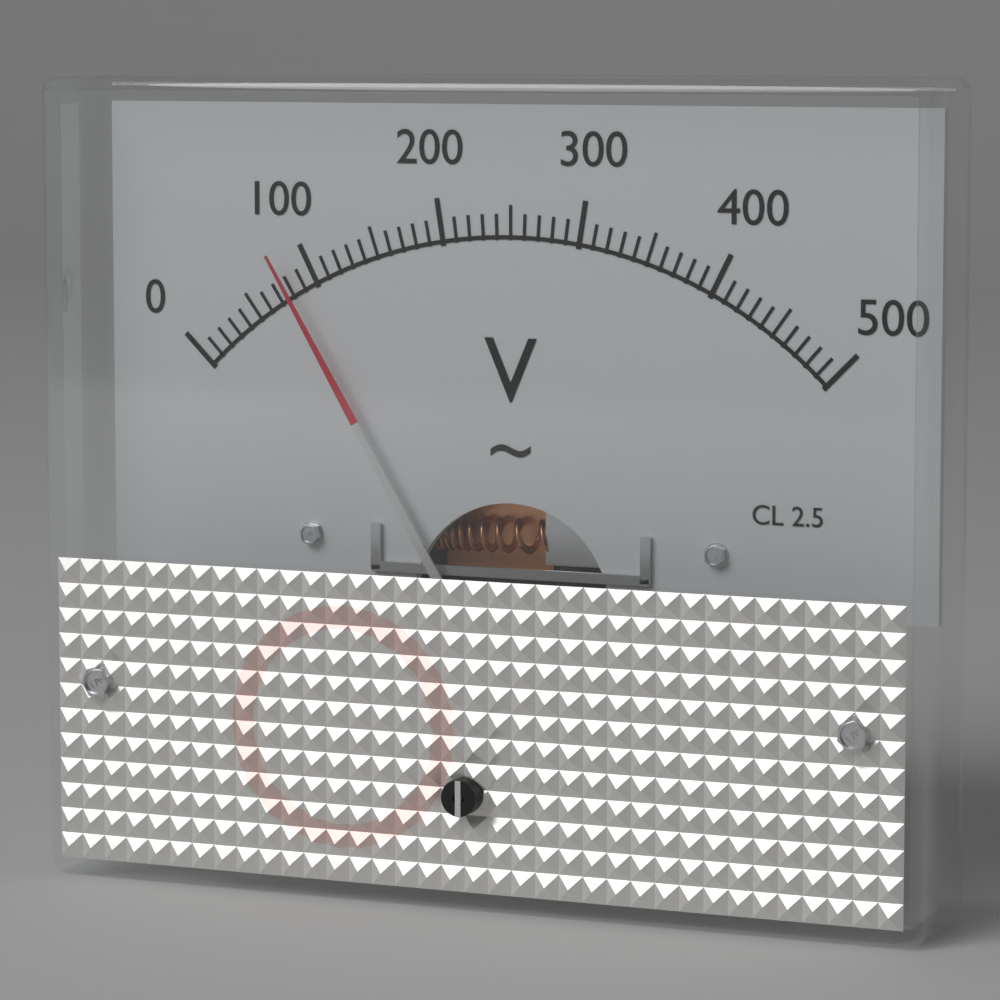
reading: 80 V
